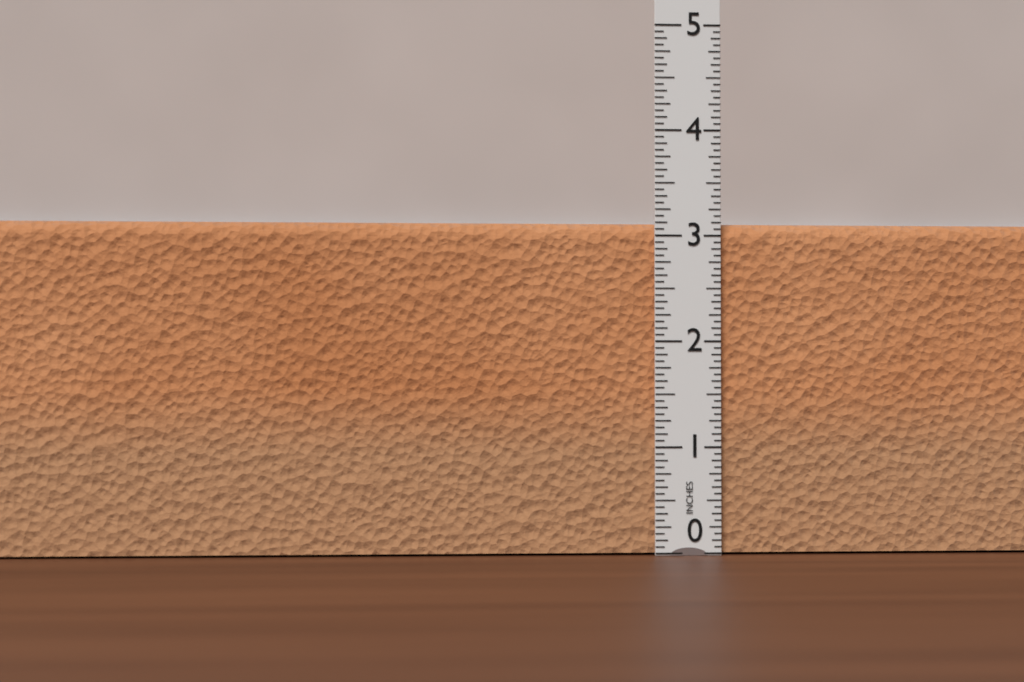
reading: 3.1250 in
